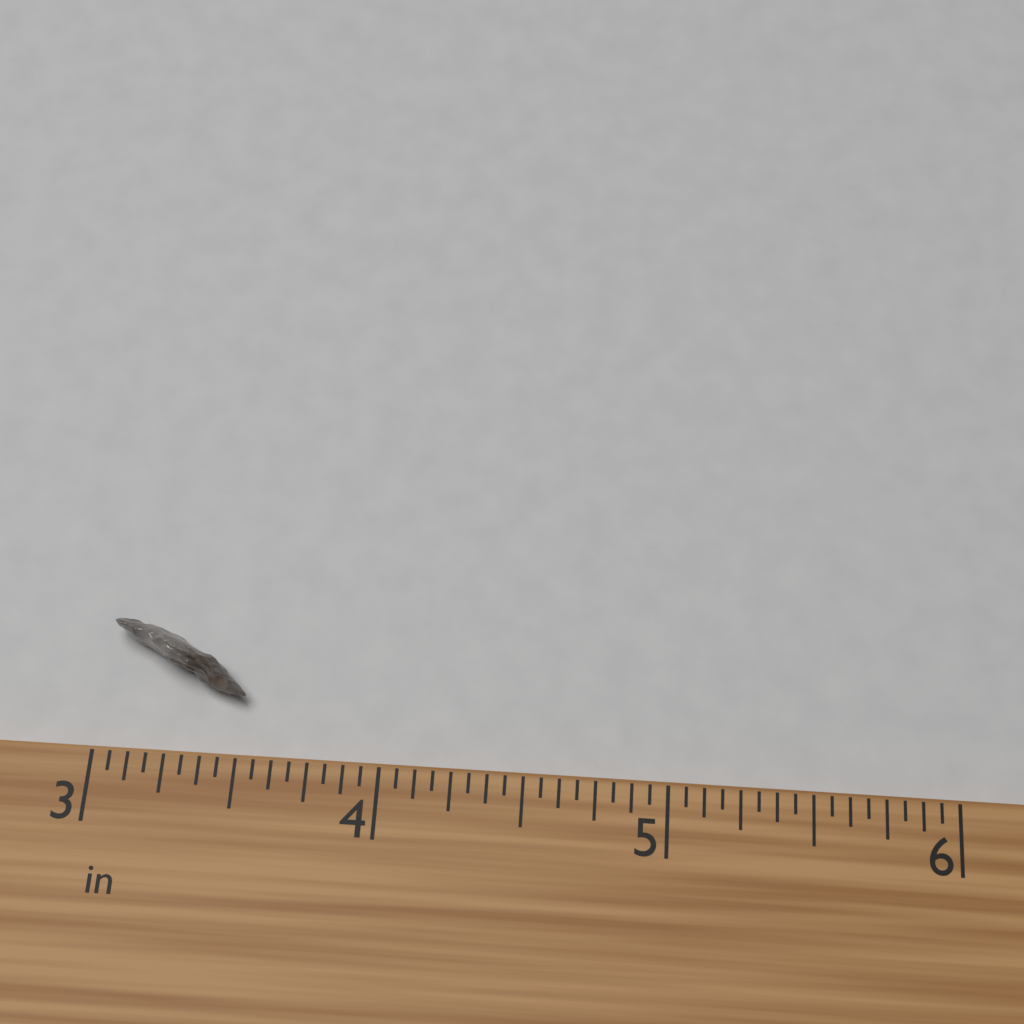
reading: 3.5000 in
